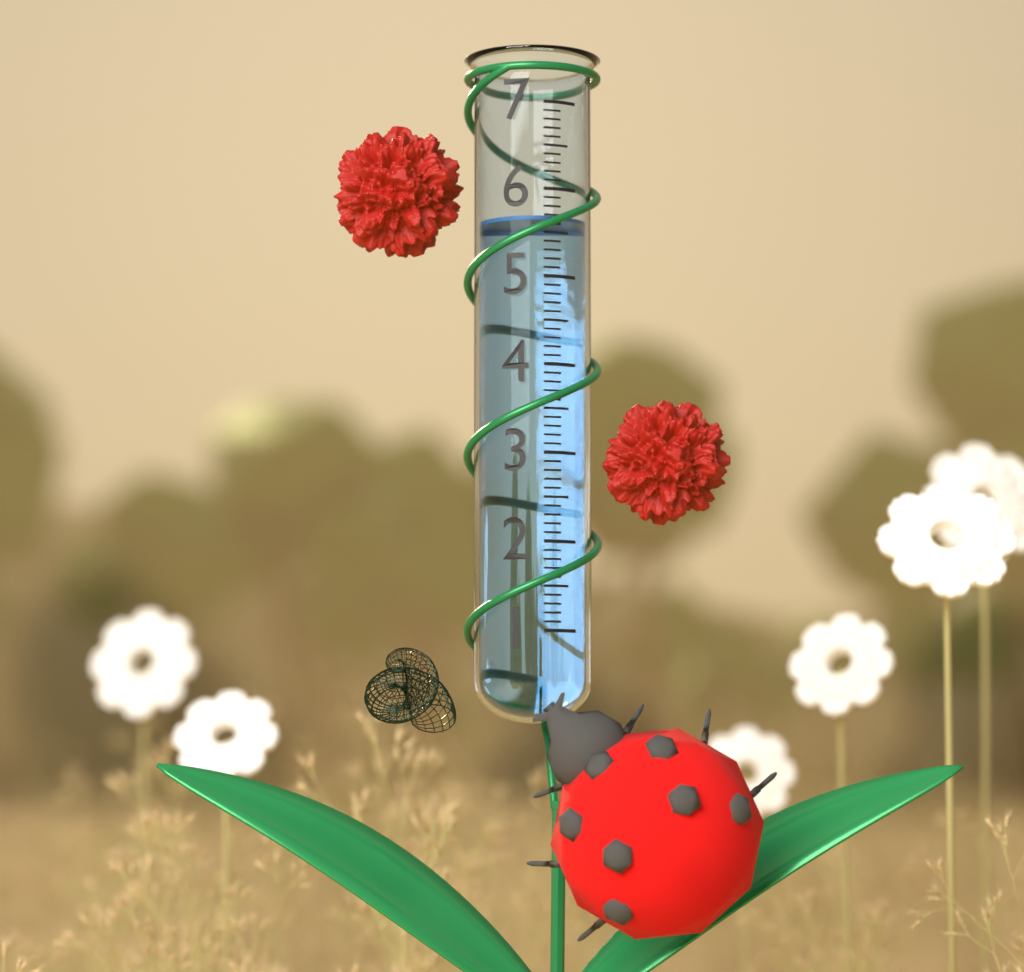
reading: 5.7 (no unit)
